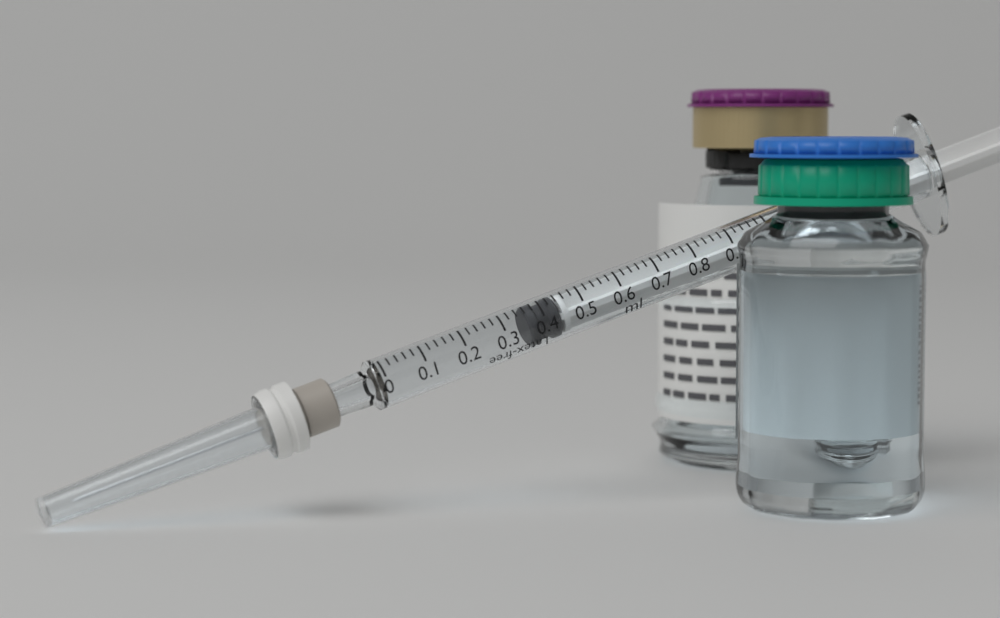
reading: 0.36 ml
